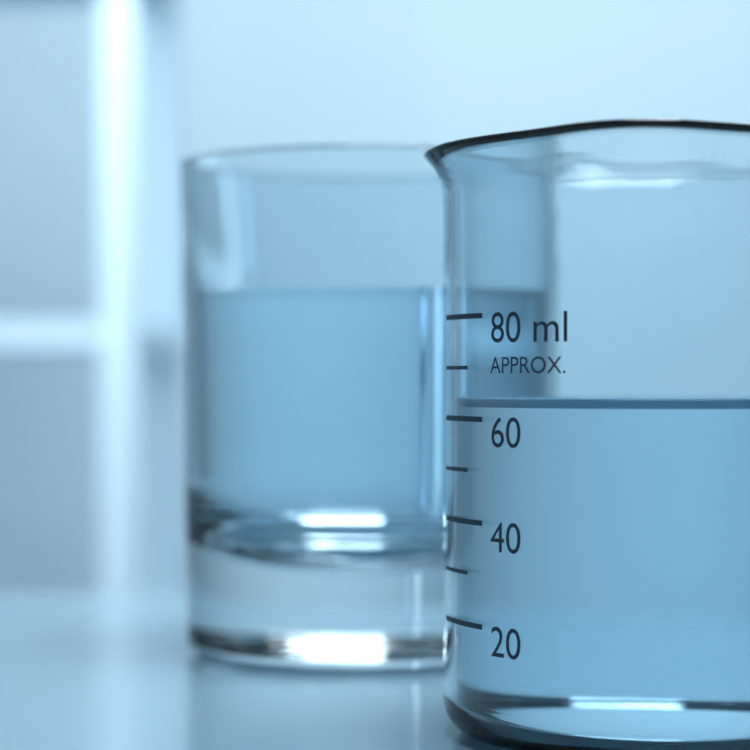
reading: 64 ml
